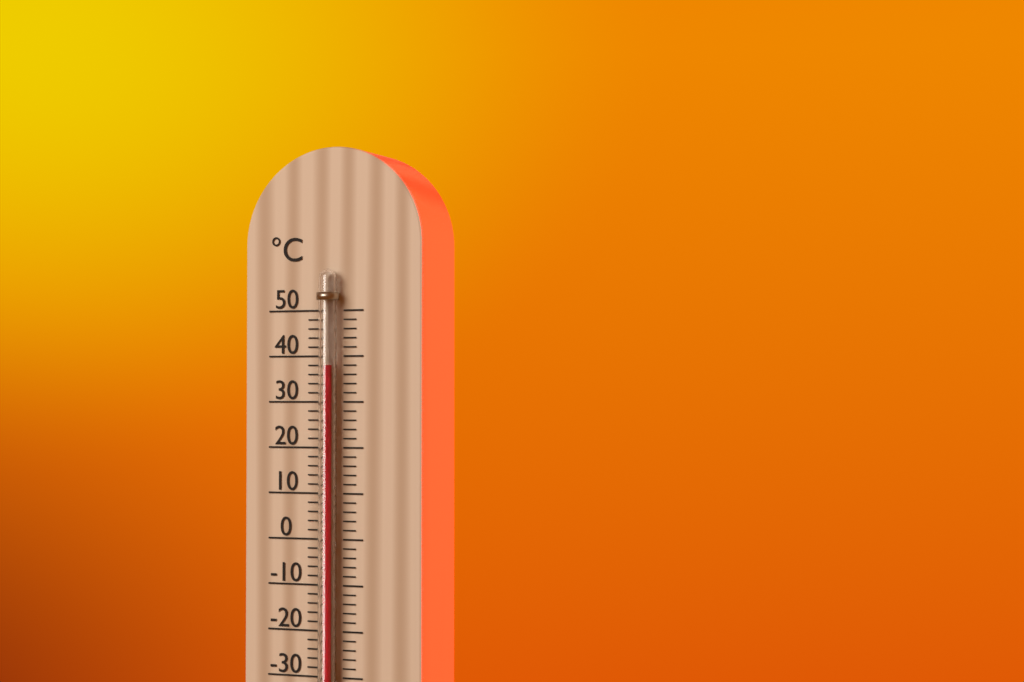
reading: 38 °C
